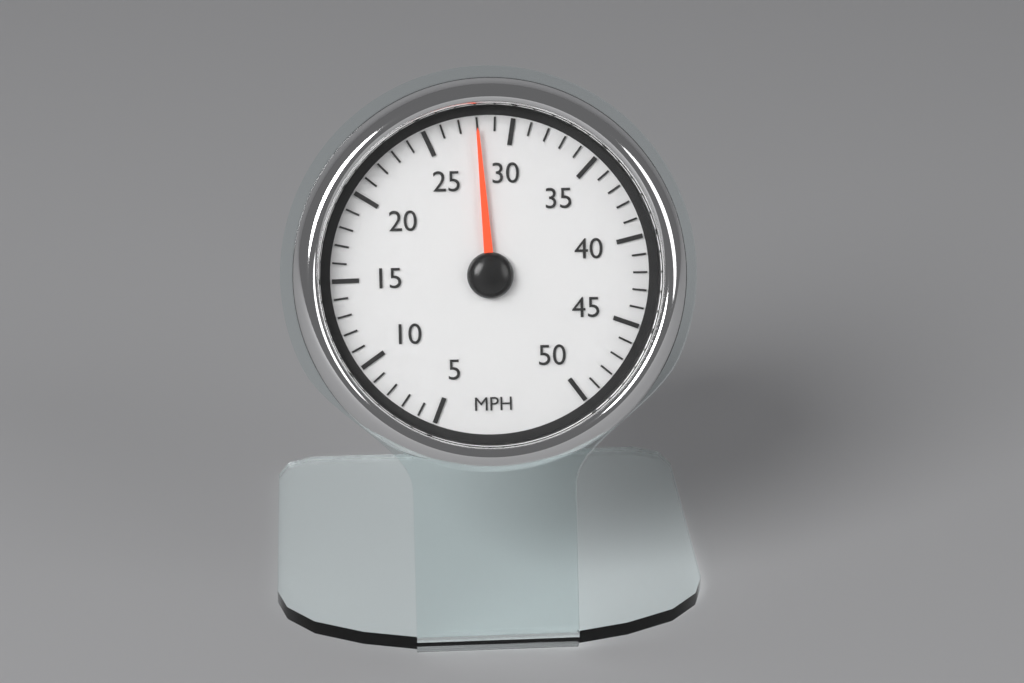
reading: 28 MPH
